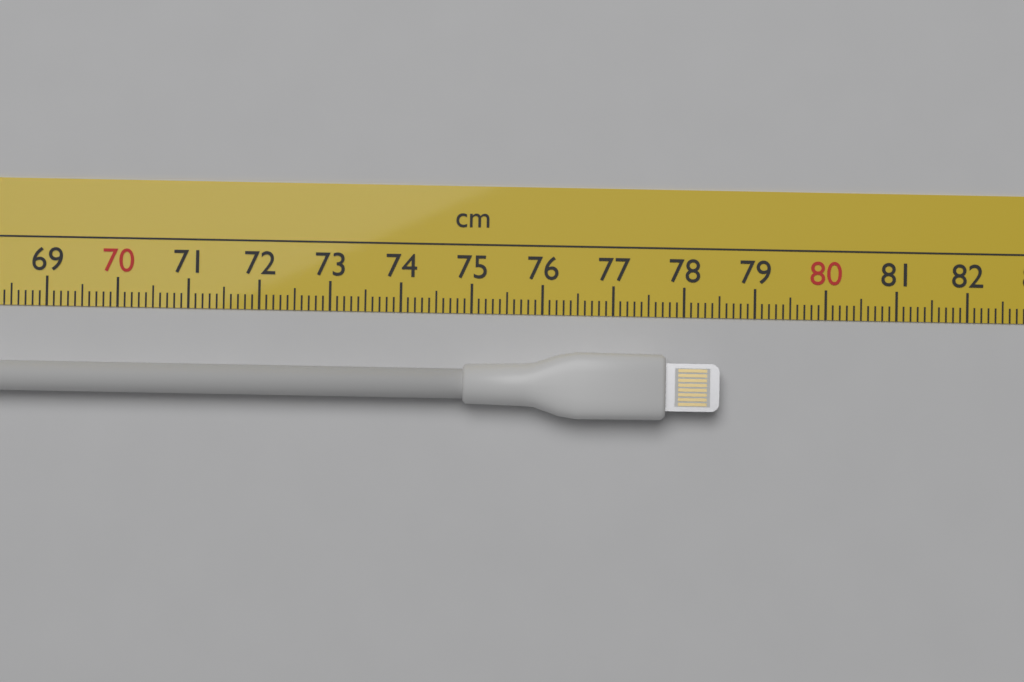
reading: 78.5 cm
